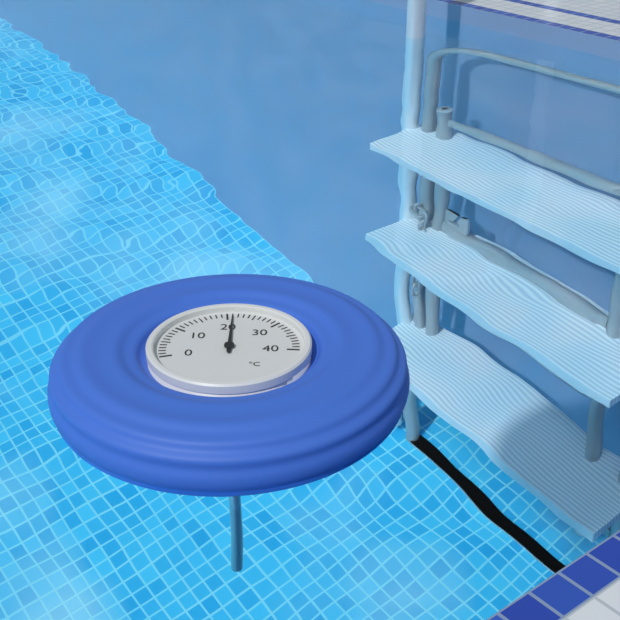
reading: 21 °C
